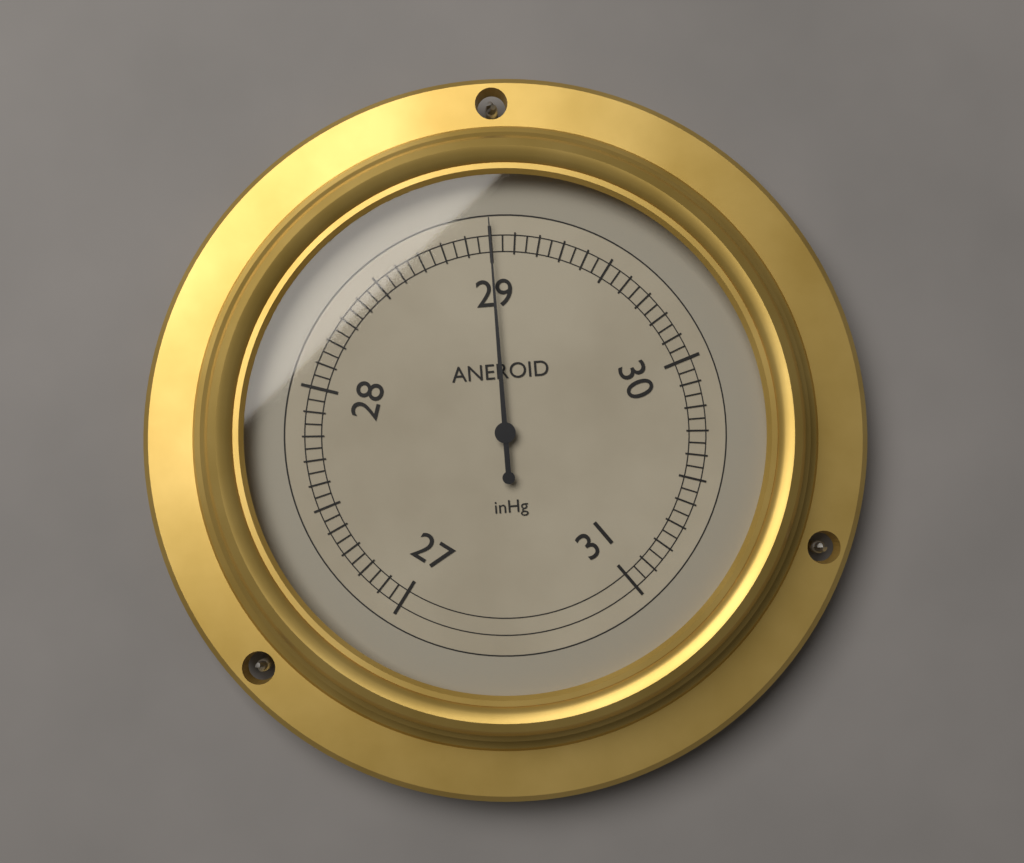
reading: 29.00 inHg
